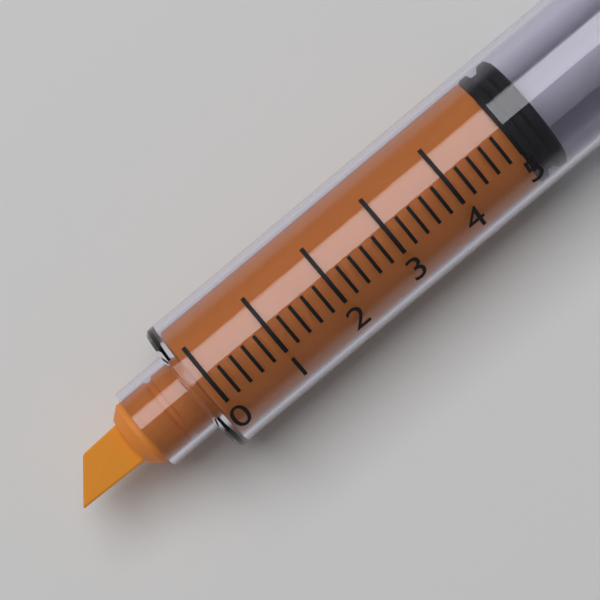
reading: 5.0 (no unit)
